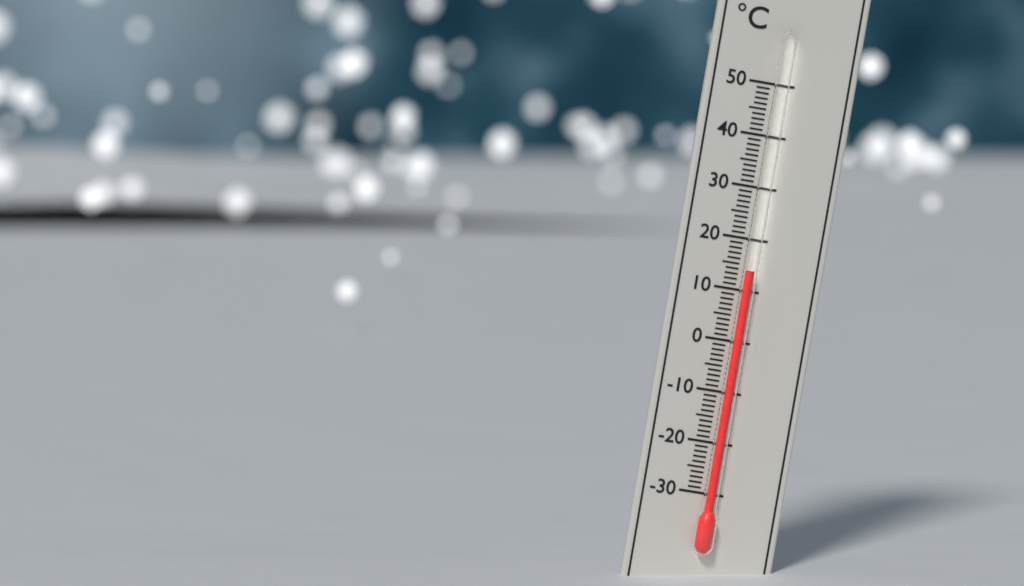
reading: 14 °C
